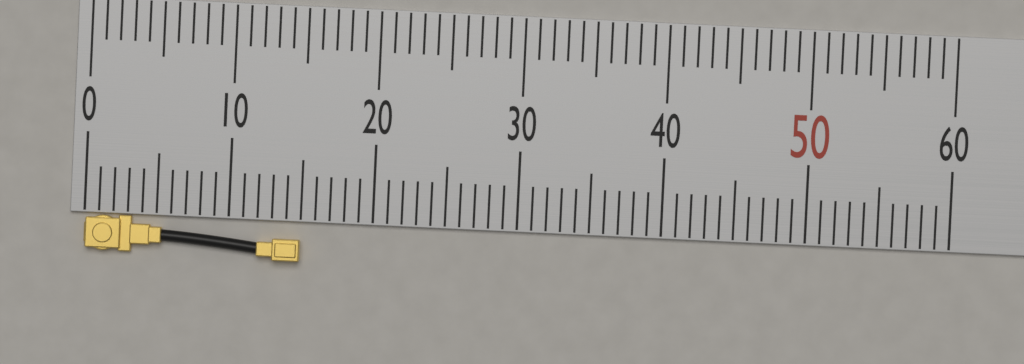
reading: 15 (no unit)
